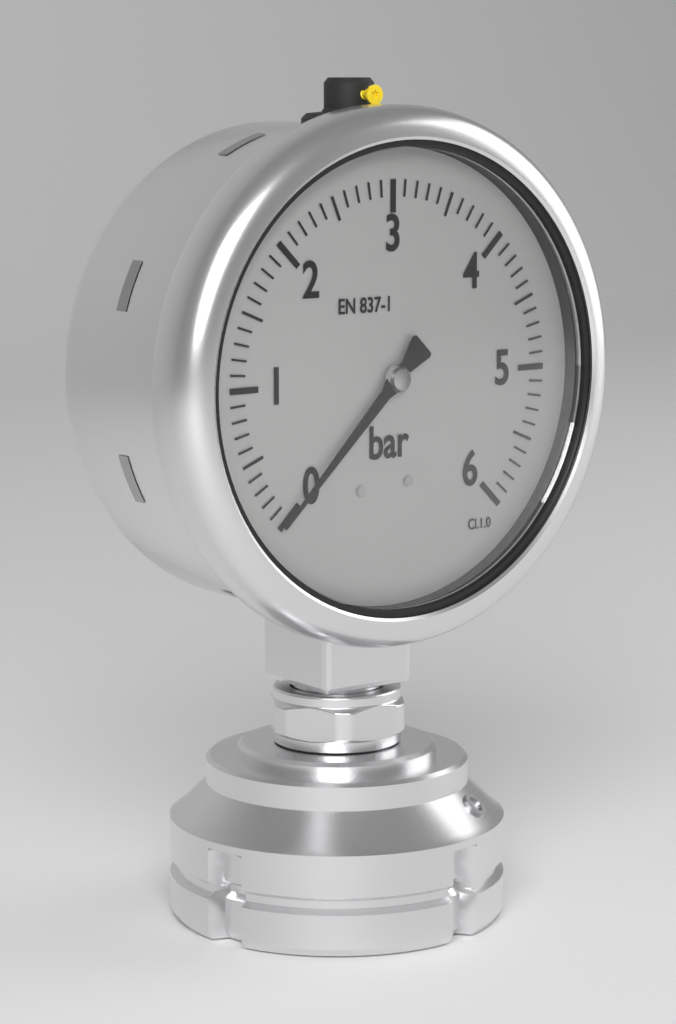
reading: 0.0 bar
